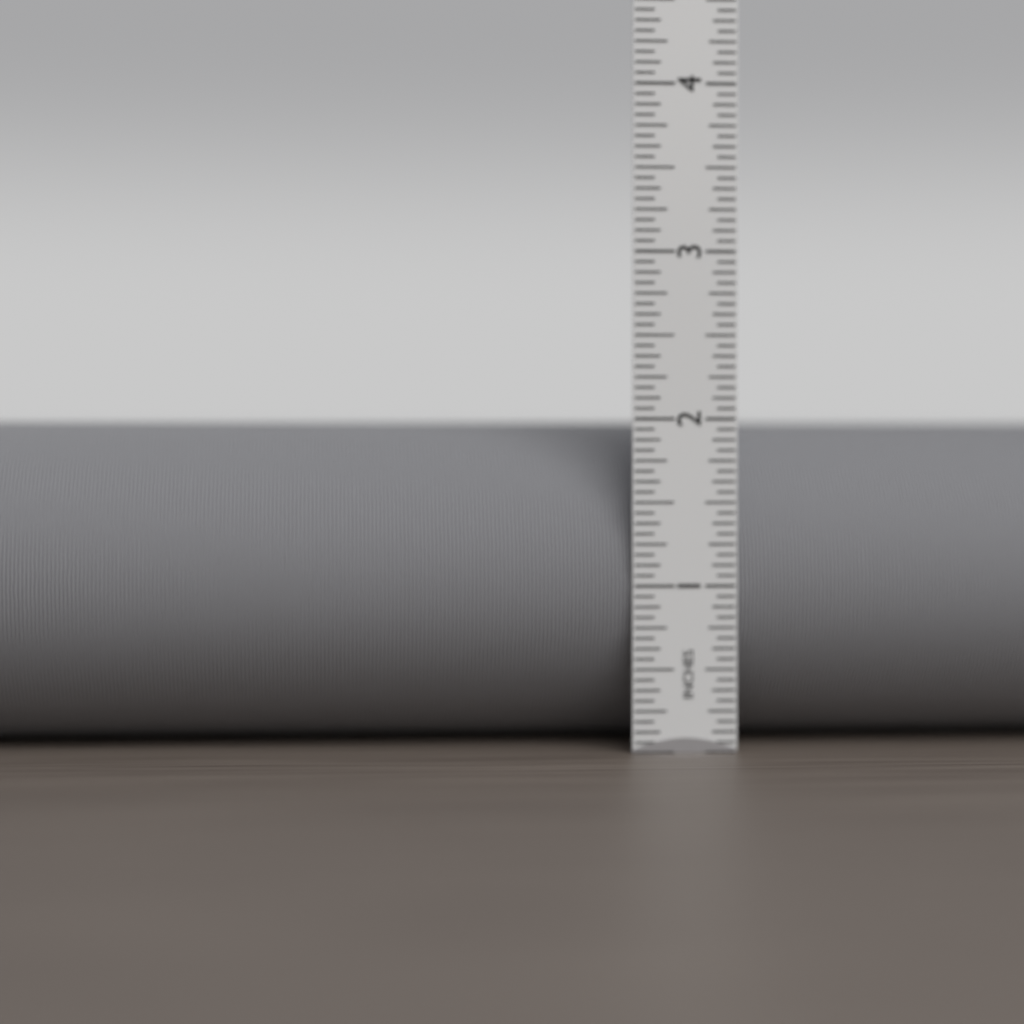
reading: 2.0000 in
